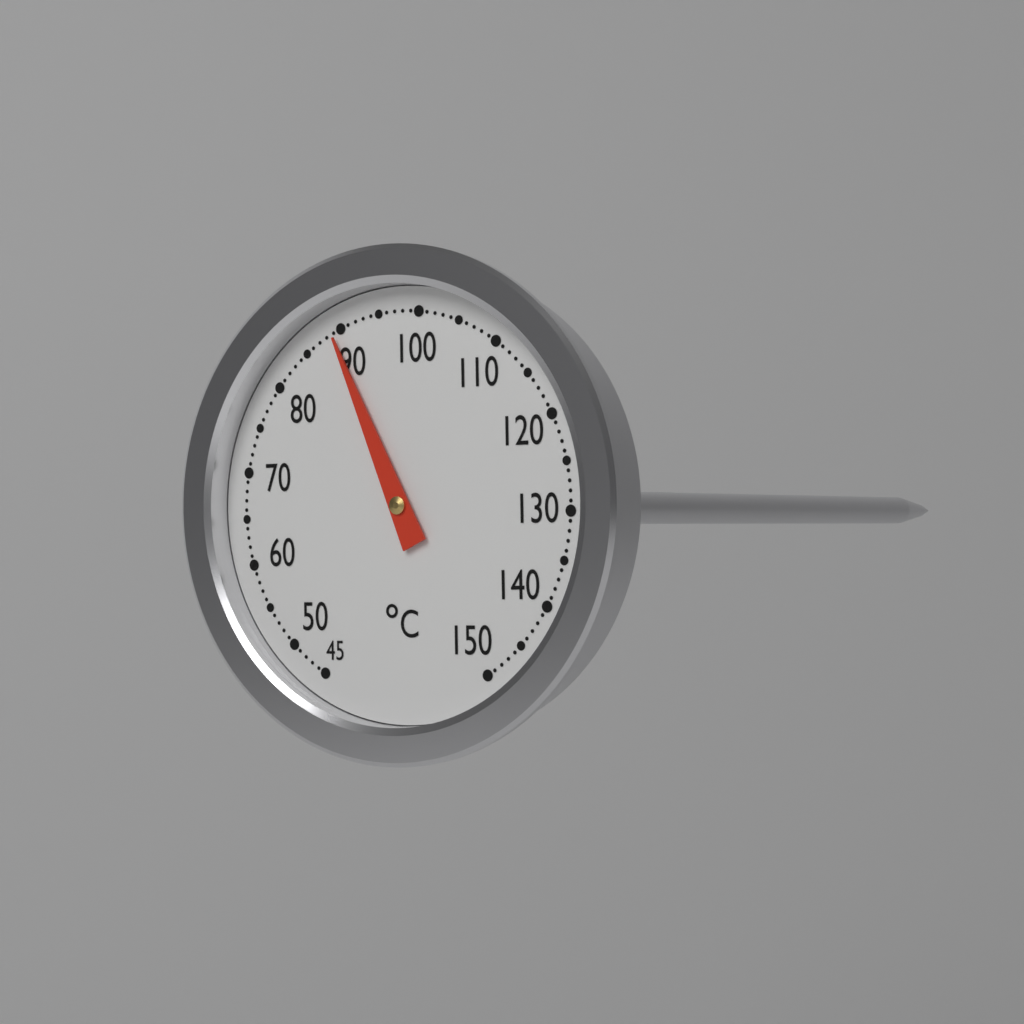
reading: 89 °C
